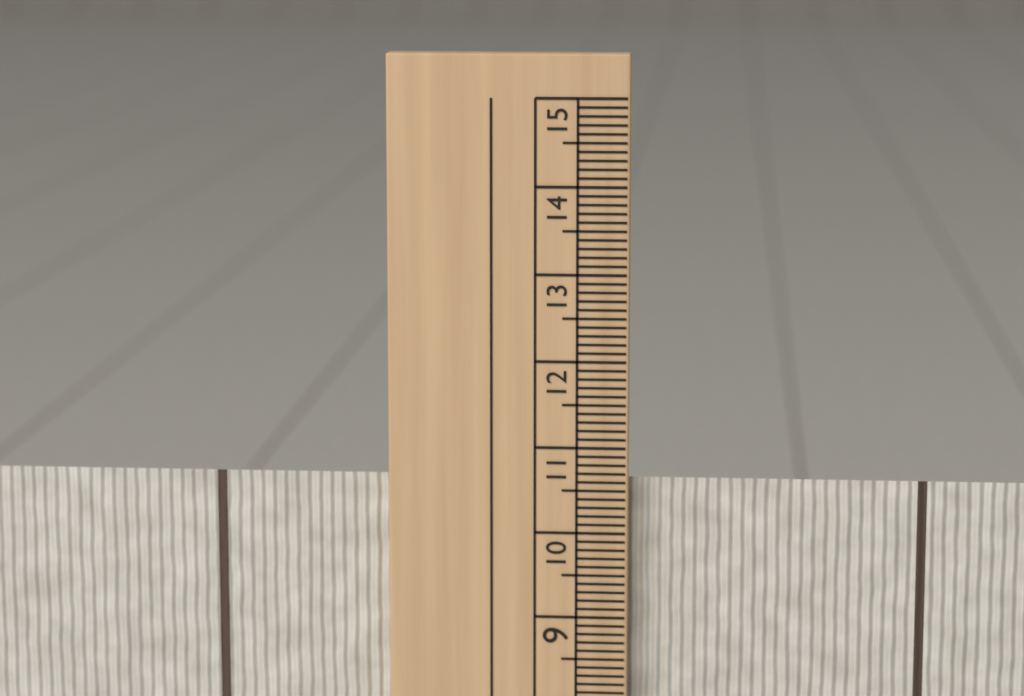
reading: 10.6 cm
